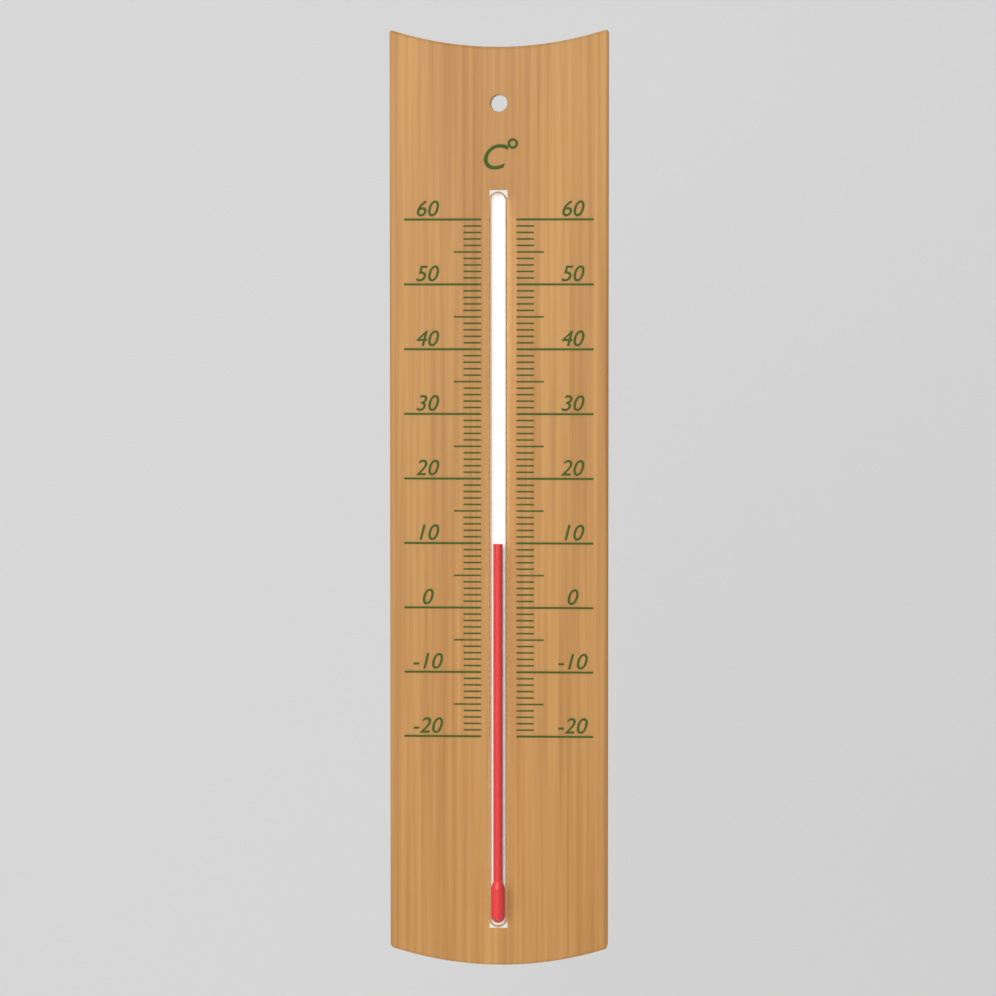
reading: 10 °C
